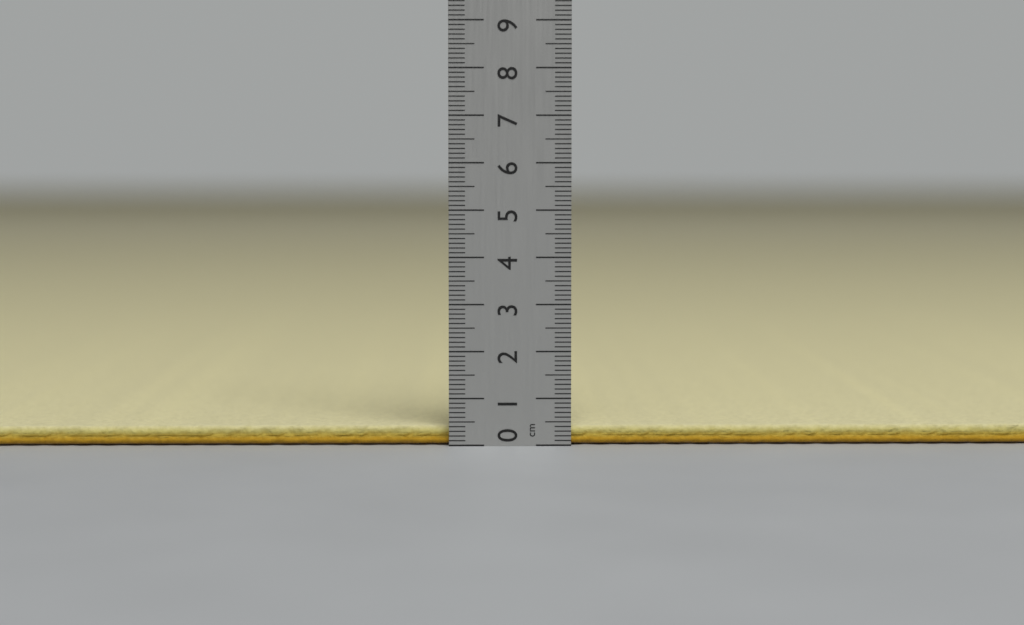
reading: 0.4 cm
